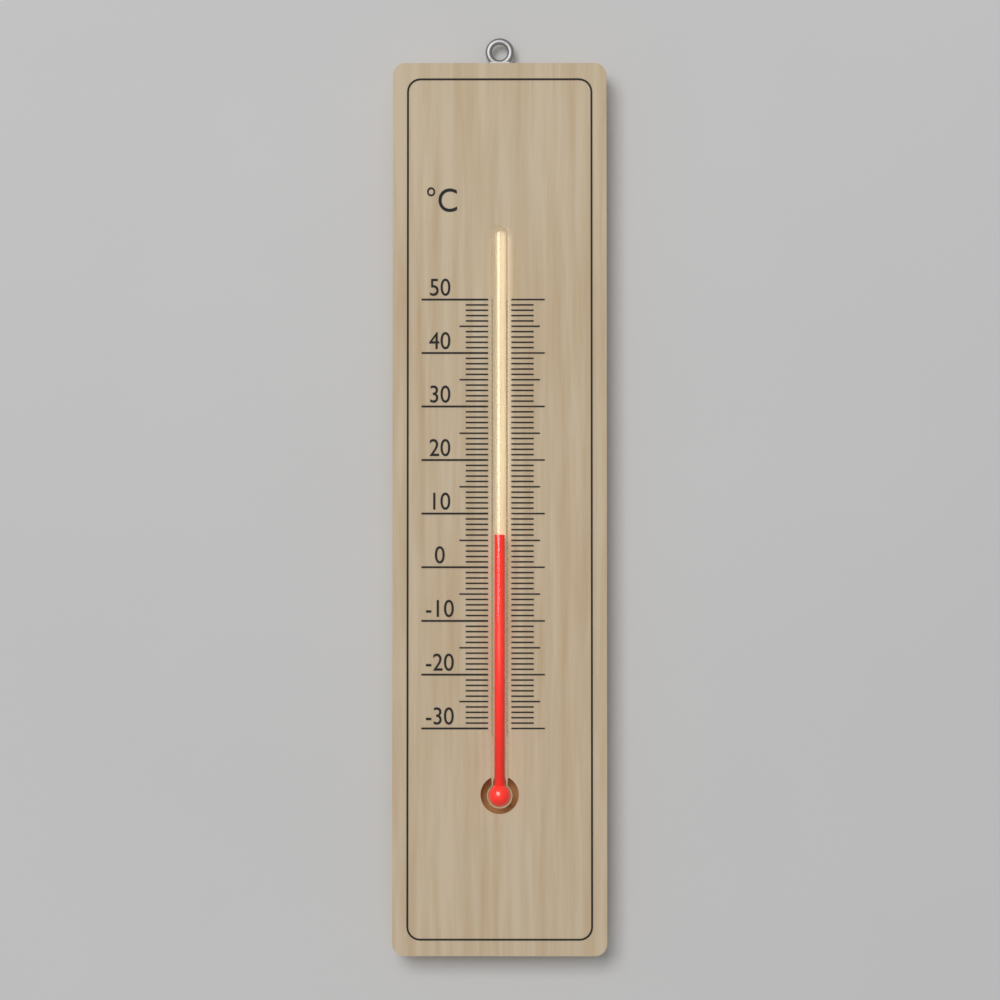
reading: 6 °C
